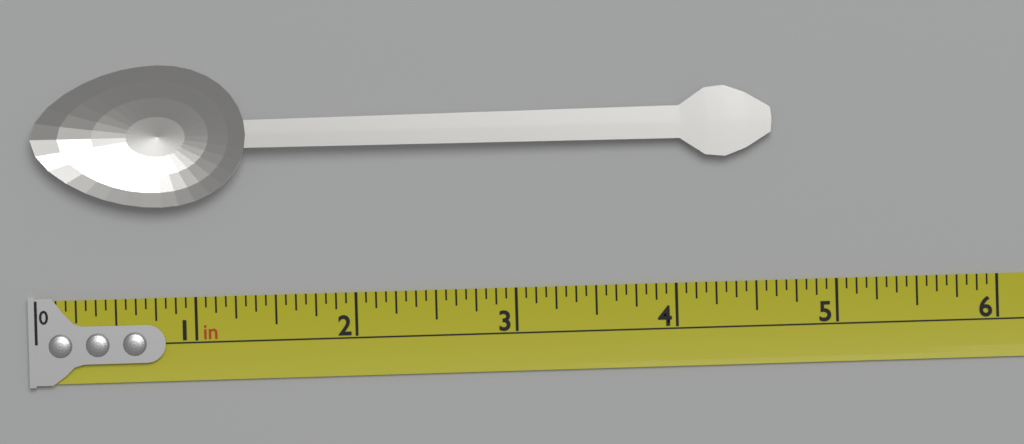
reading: 4.6250 in
